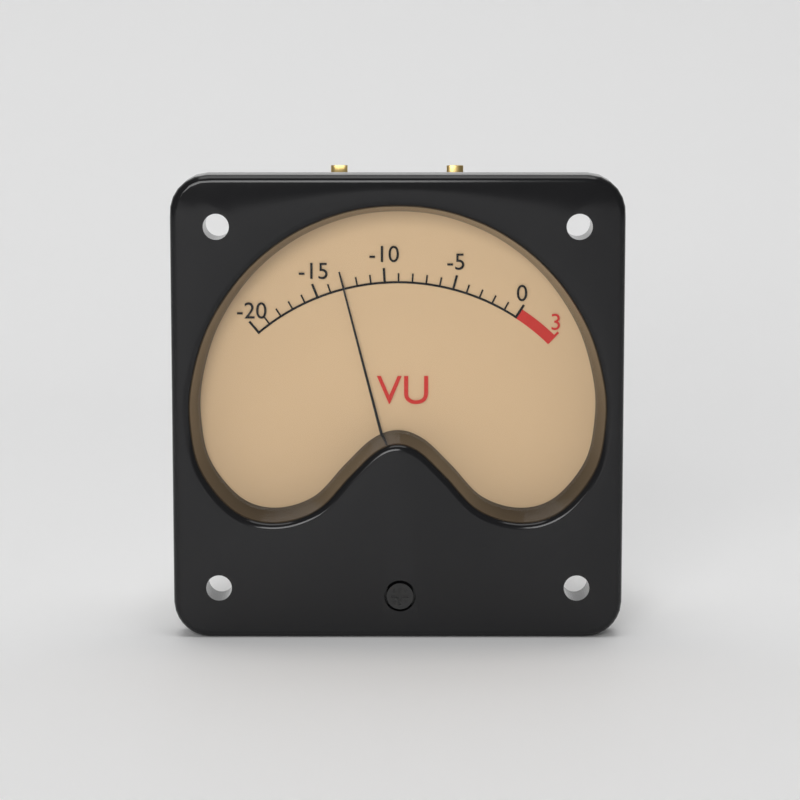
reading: -13 VU
